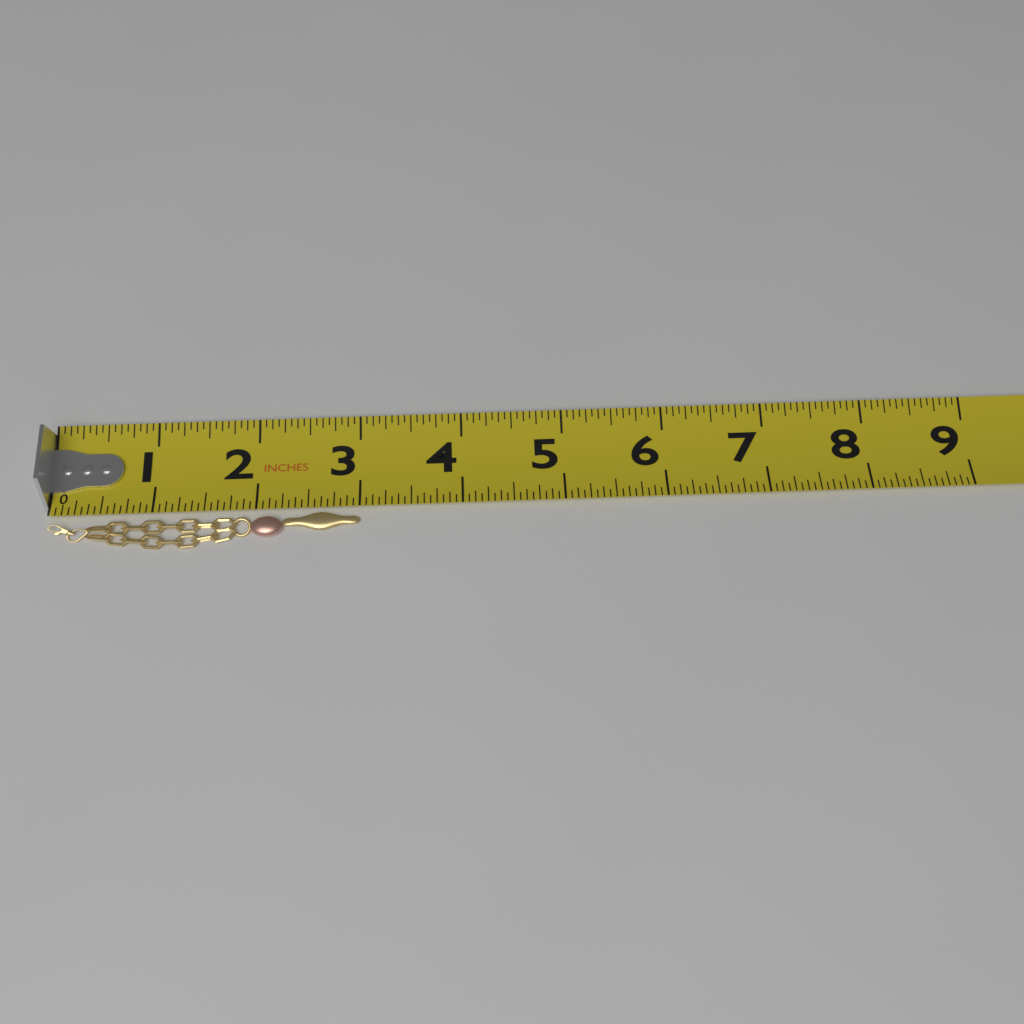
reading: 3.0000 in
